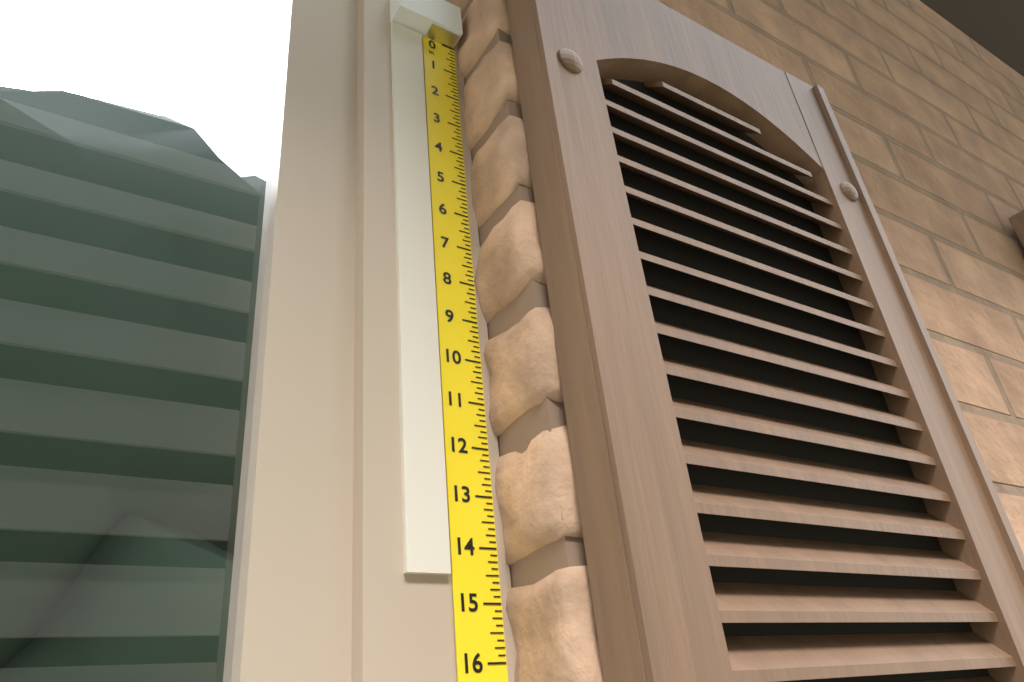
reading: 14.500 in
